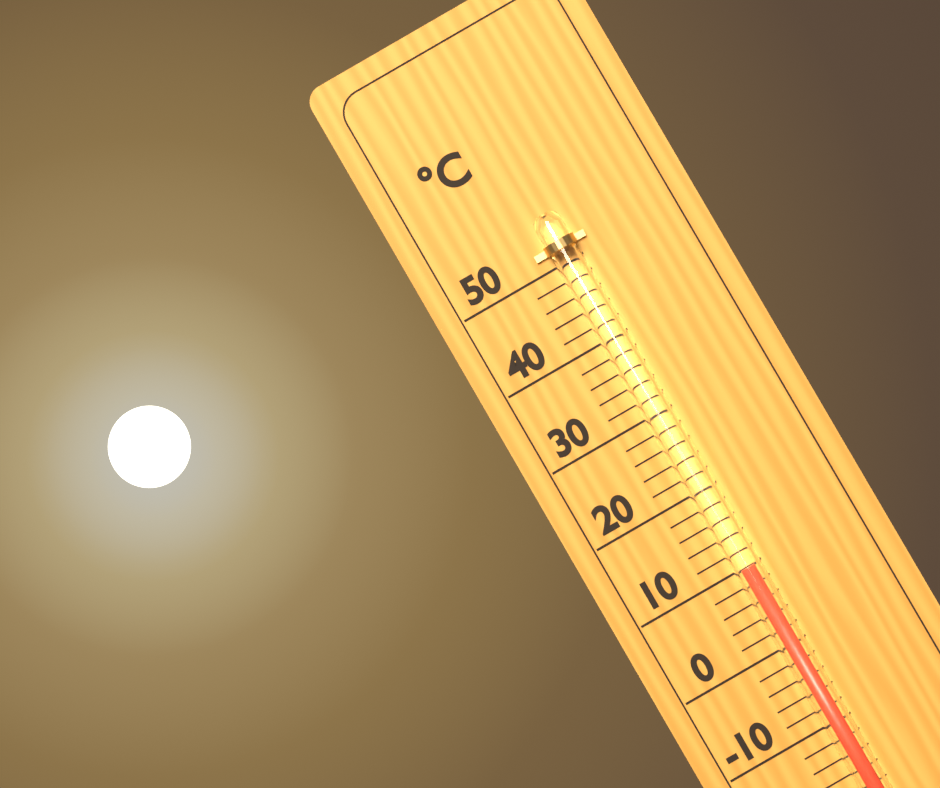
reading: 10 °C
